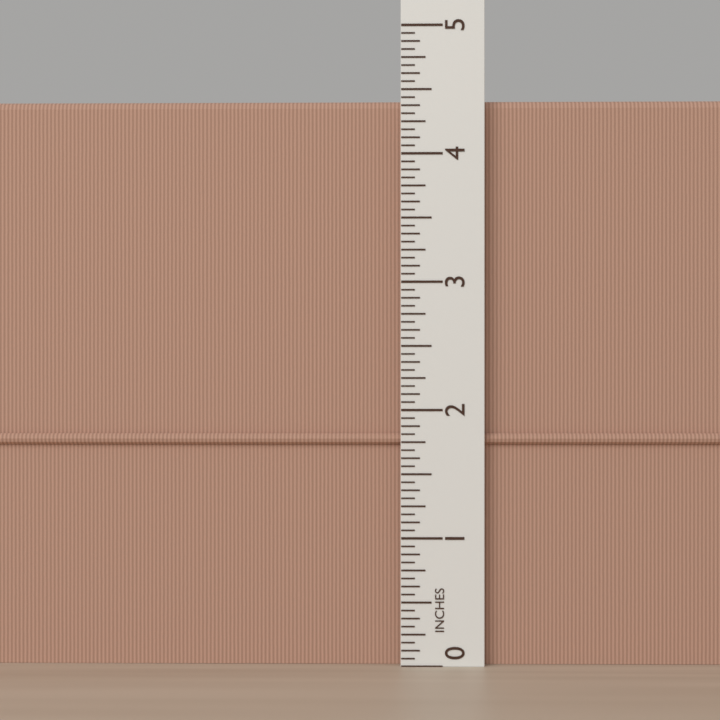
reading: 4.4375 in
